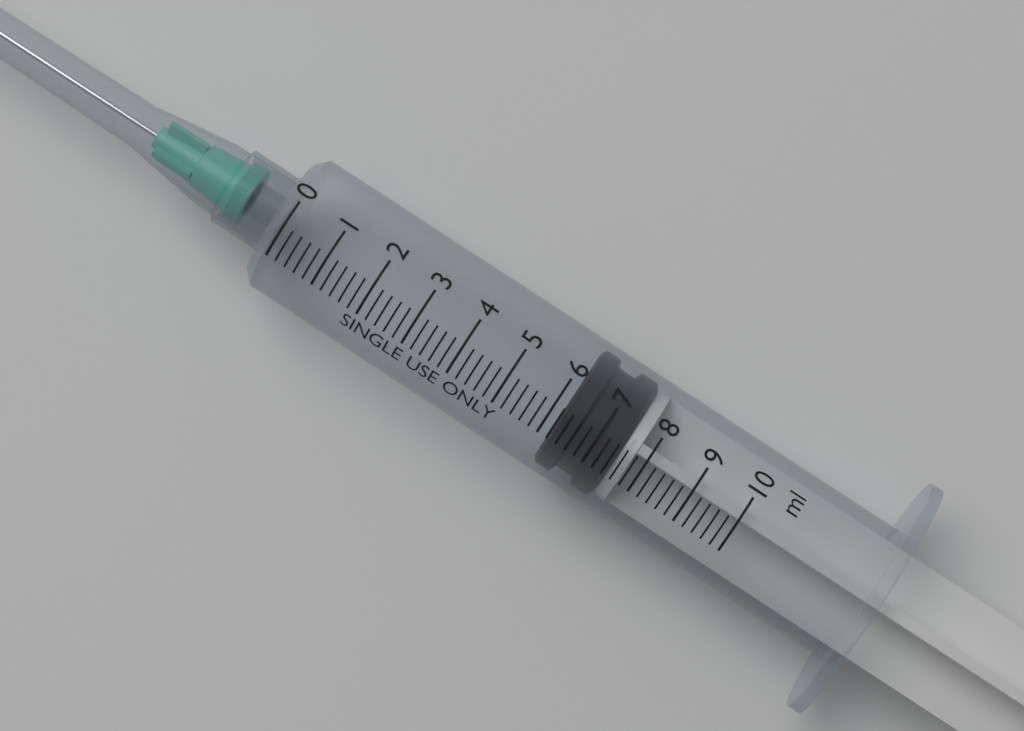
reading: 6.2 ml
